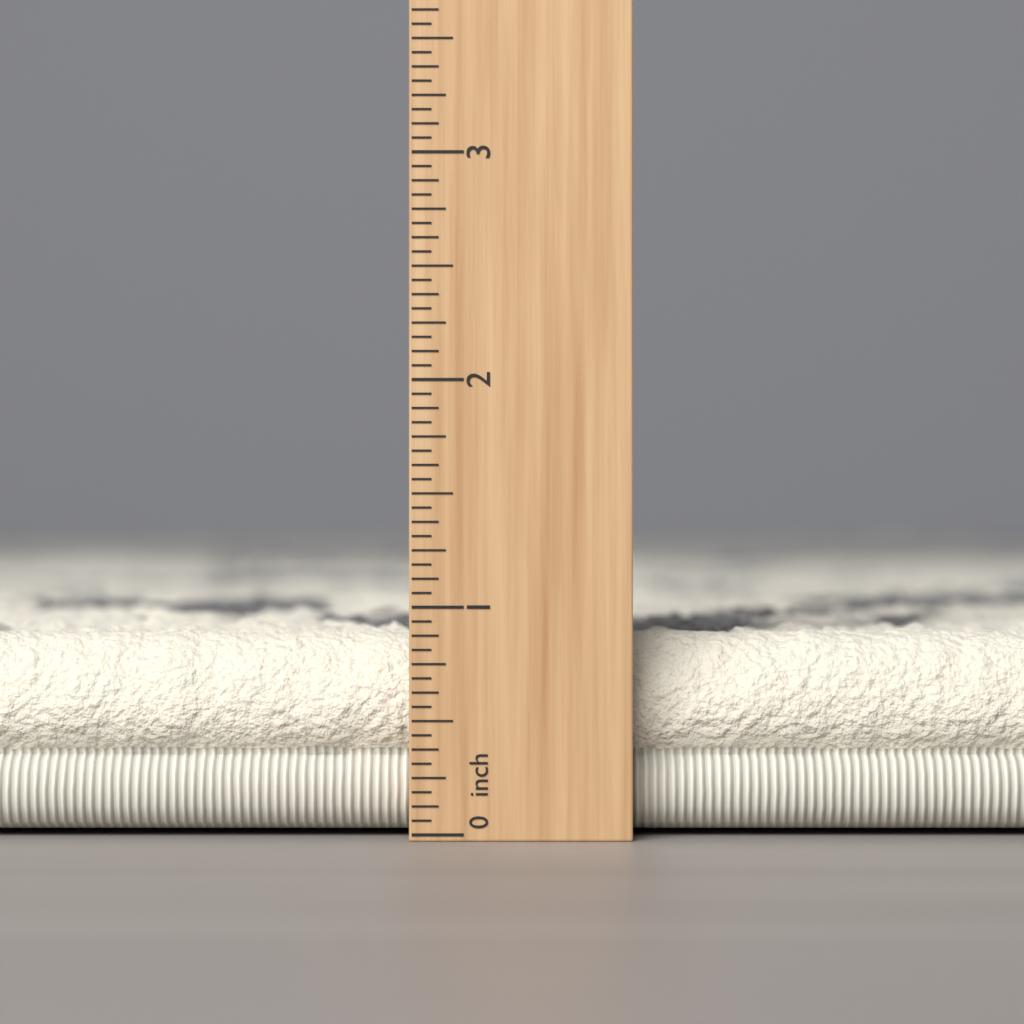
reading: 0.9000 inch
